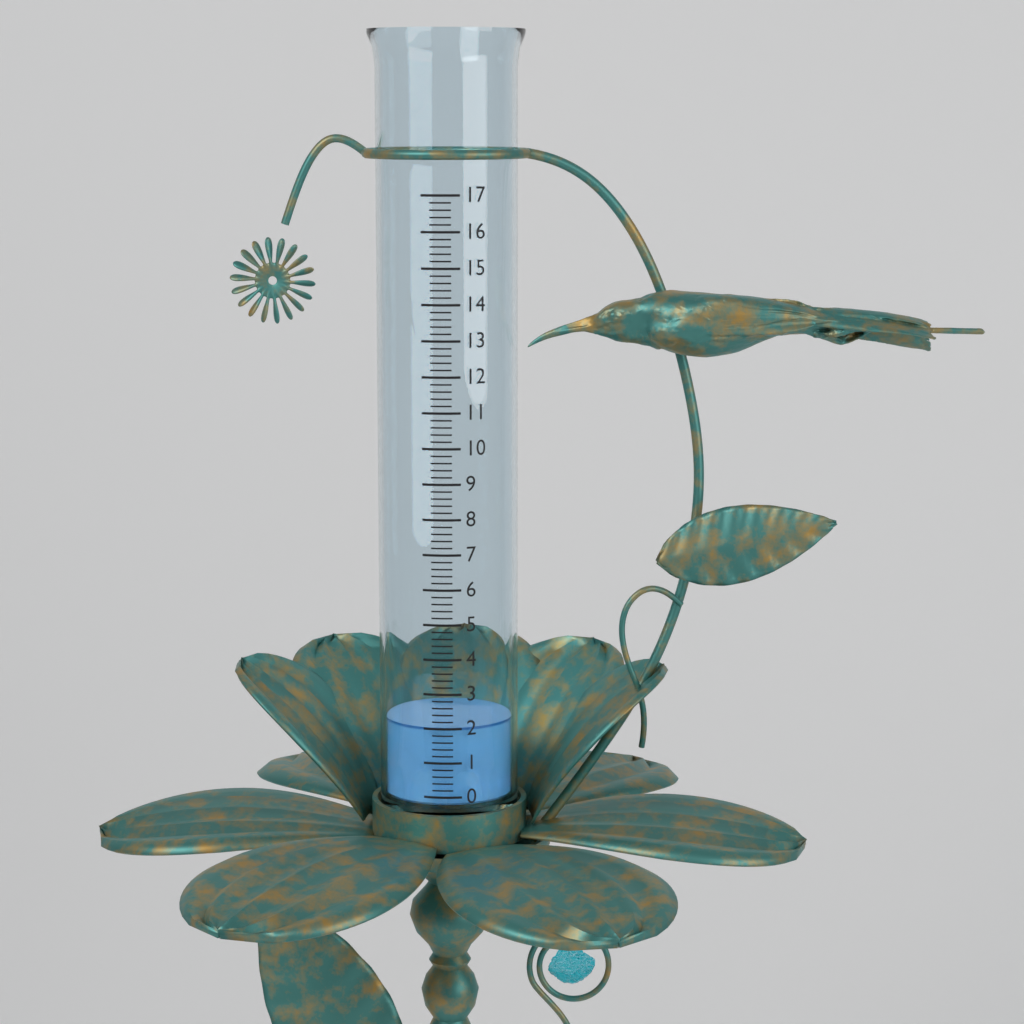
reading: 2.0 (no unit)
